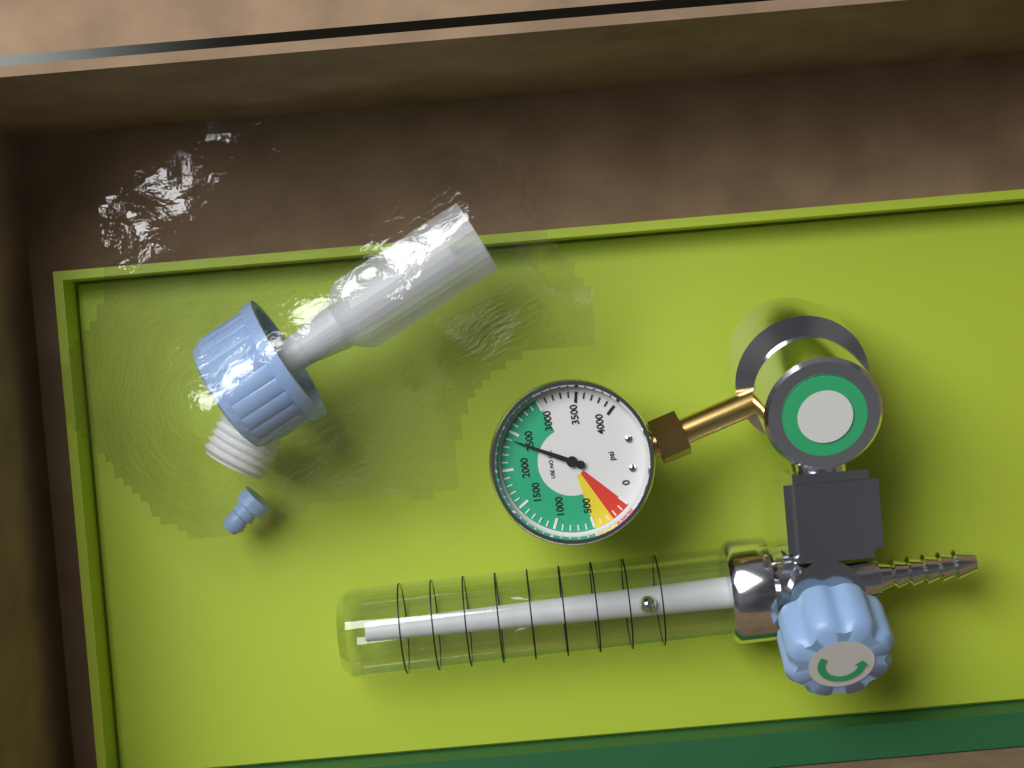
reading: 2400 psi
